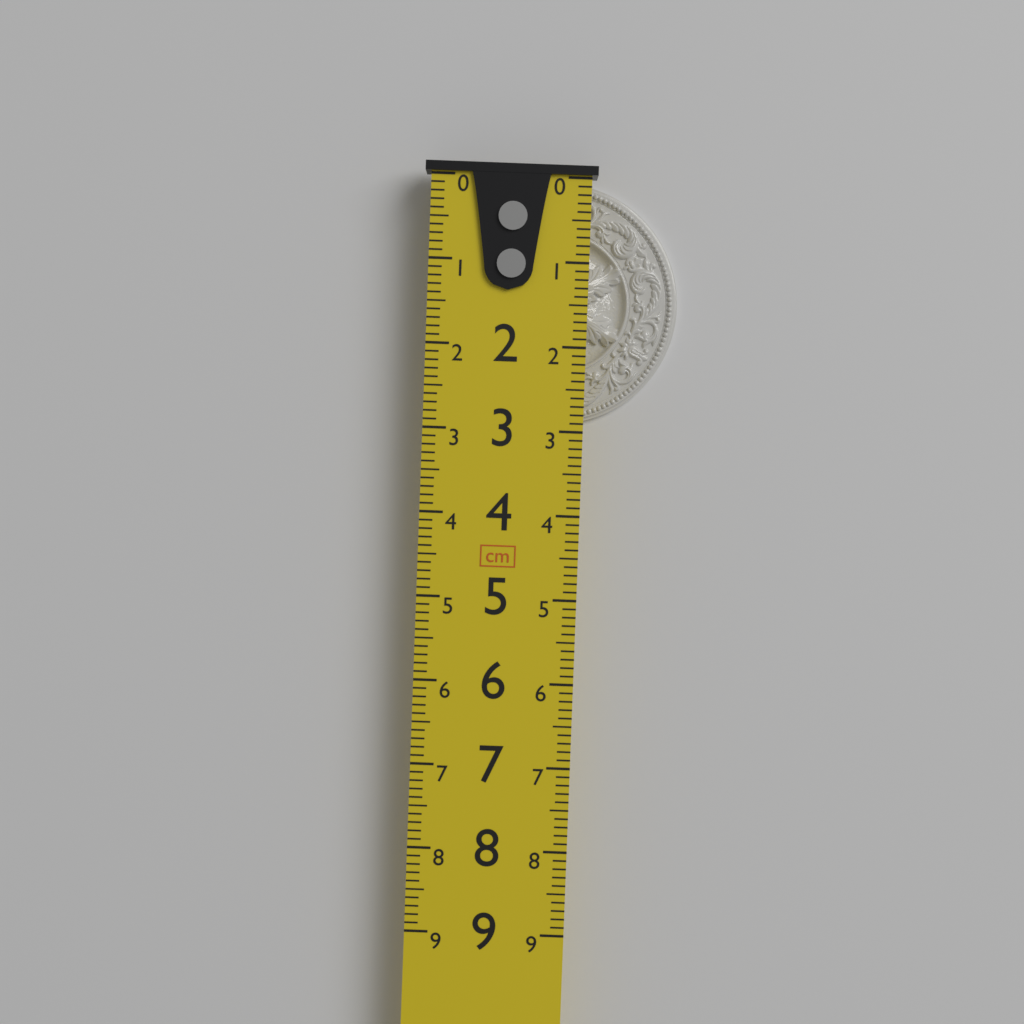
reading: 2.9 cm
